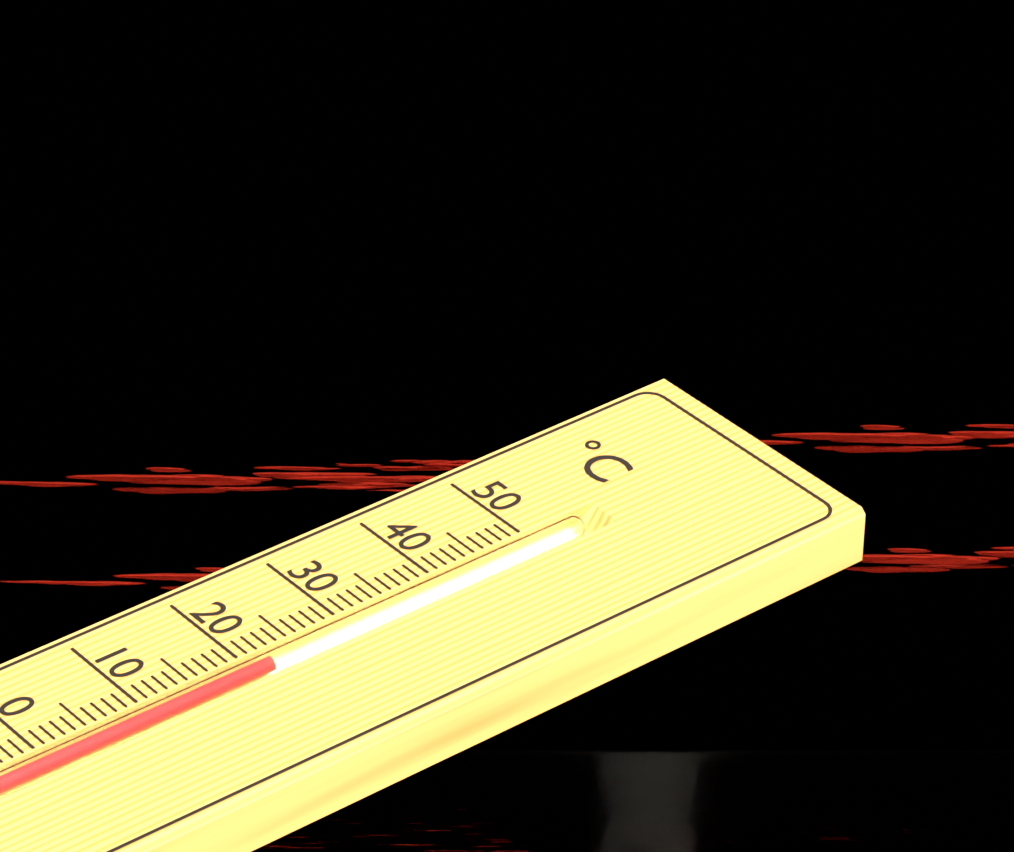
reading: 22 °C
